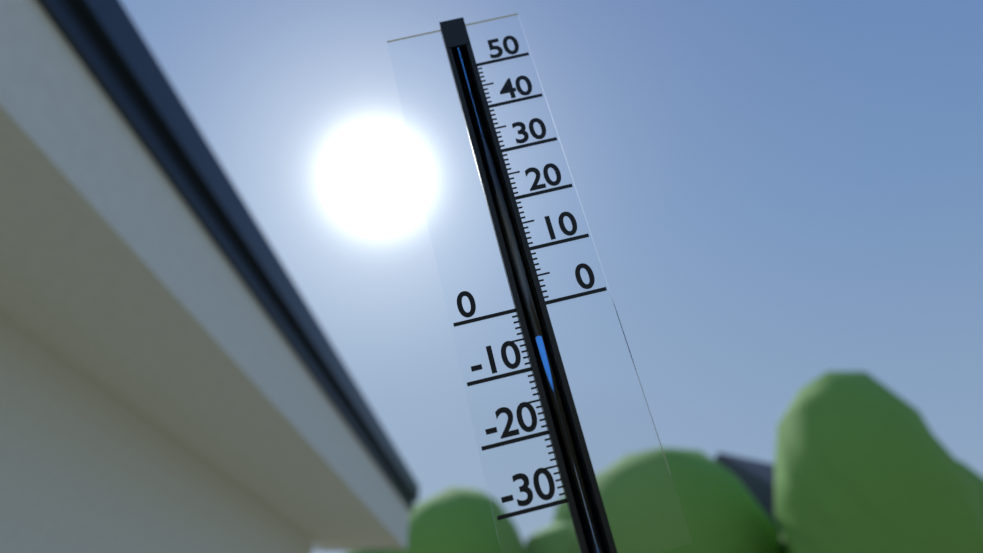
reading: -5 (no unit)
